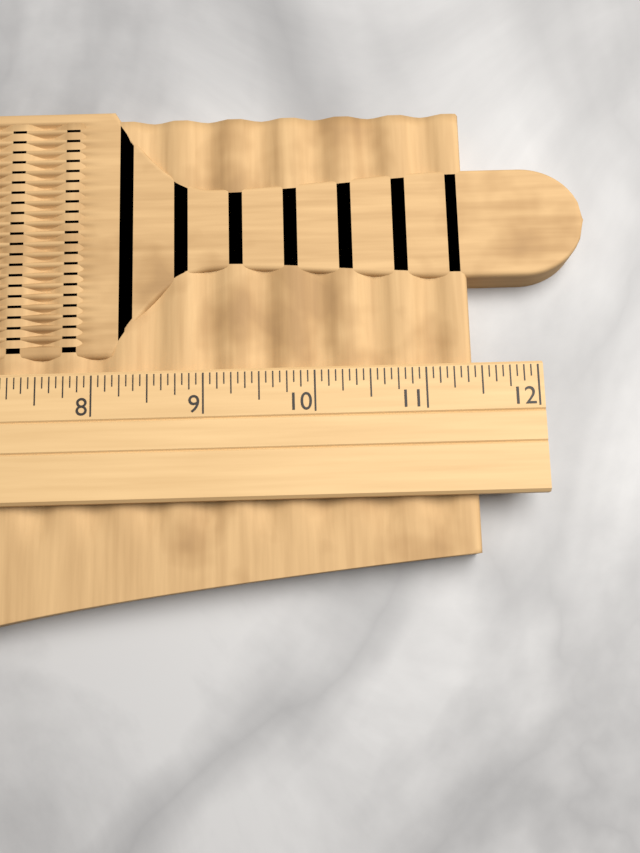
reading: 11.4375 (no unit)
